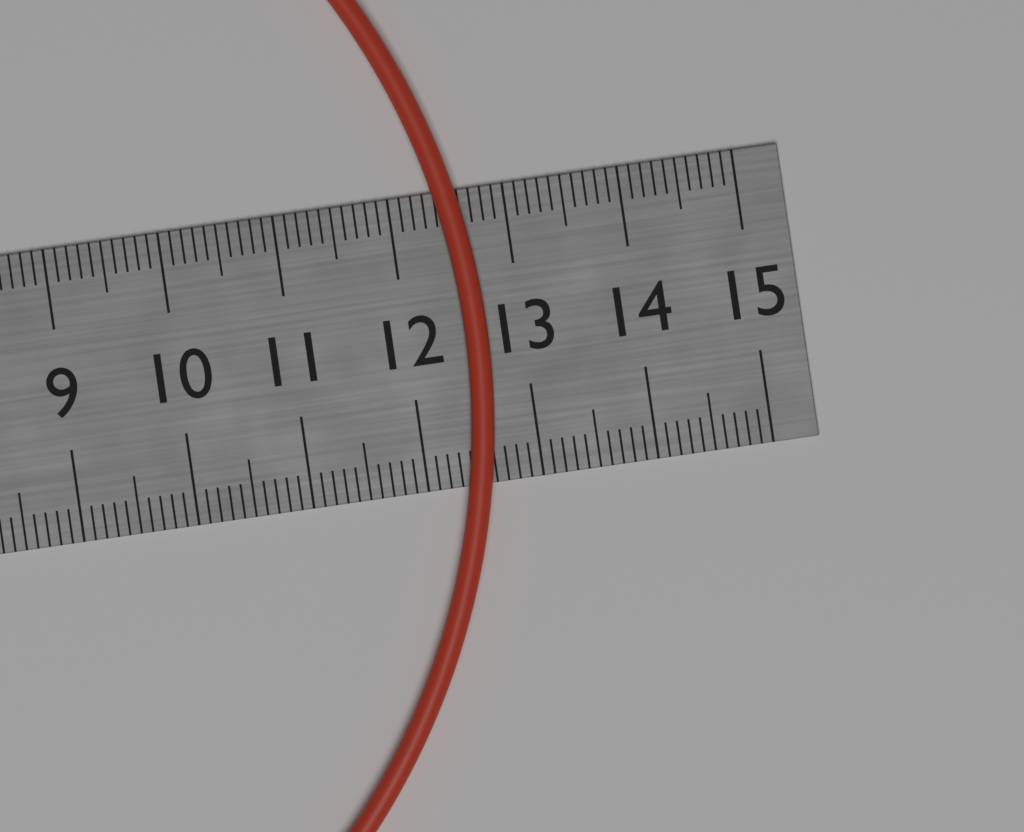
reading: 12.7 cm
